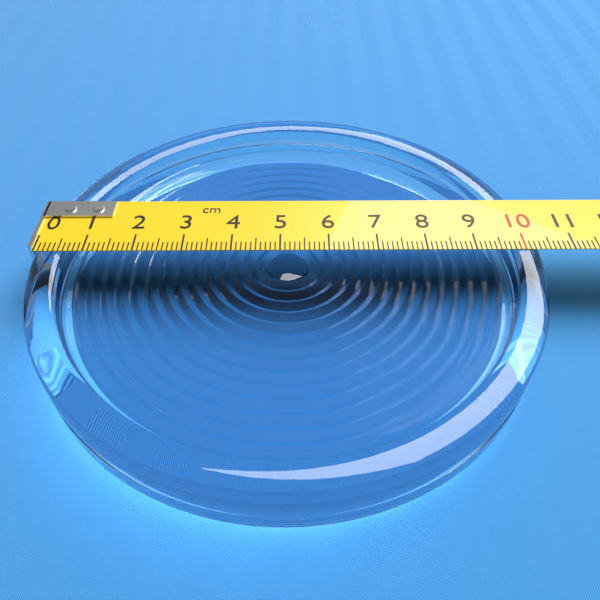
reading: 10.3 cm
